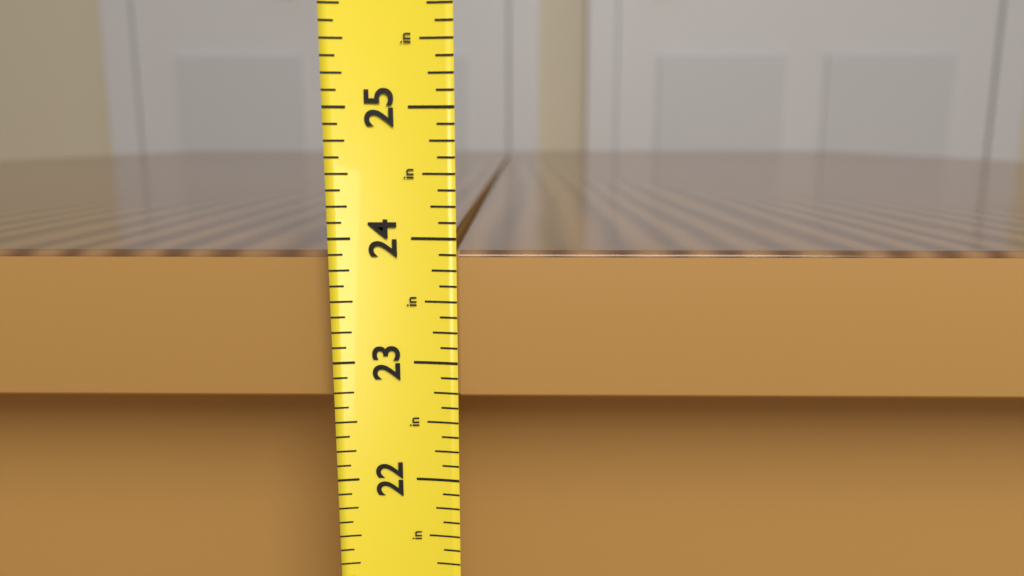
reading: 23.875 in
